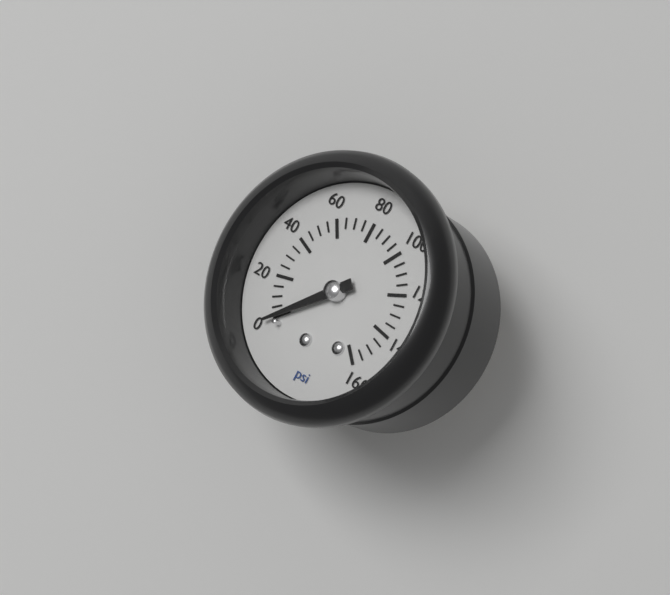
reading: 0 psi
